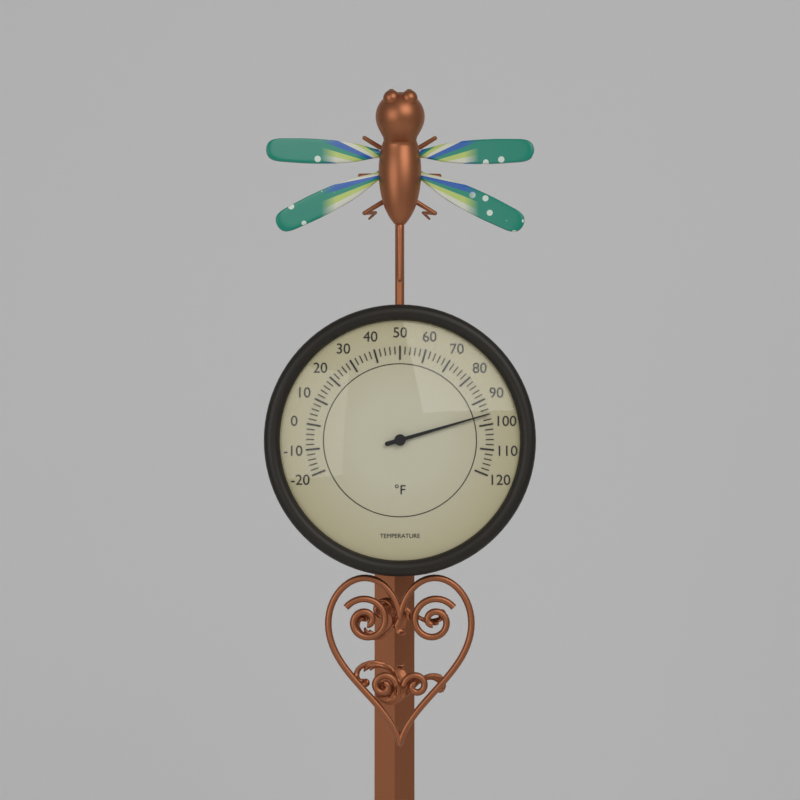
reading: 96 °F
